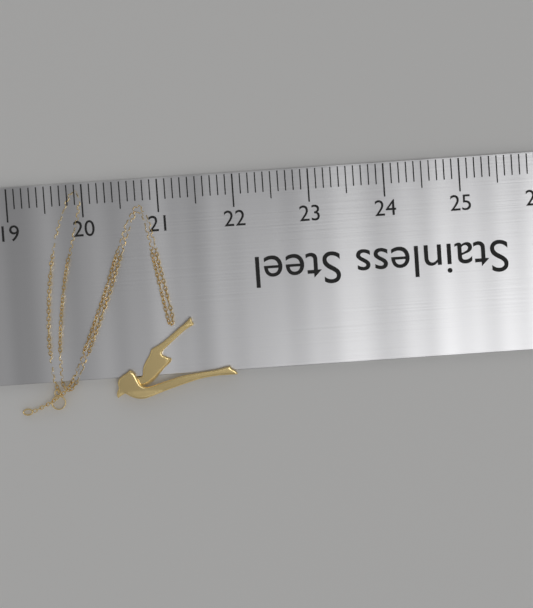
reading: 21.9 (no unit)
